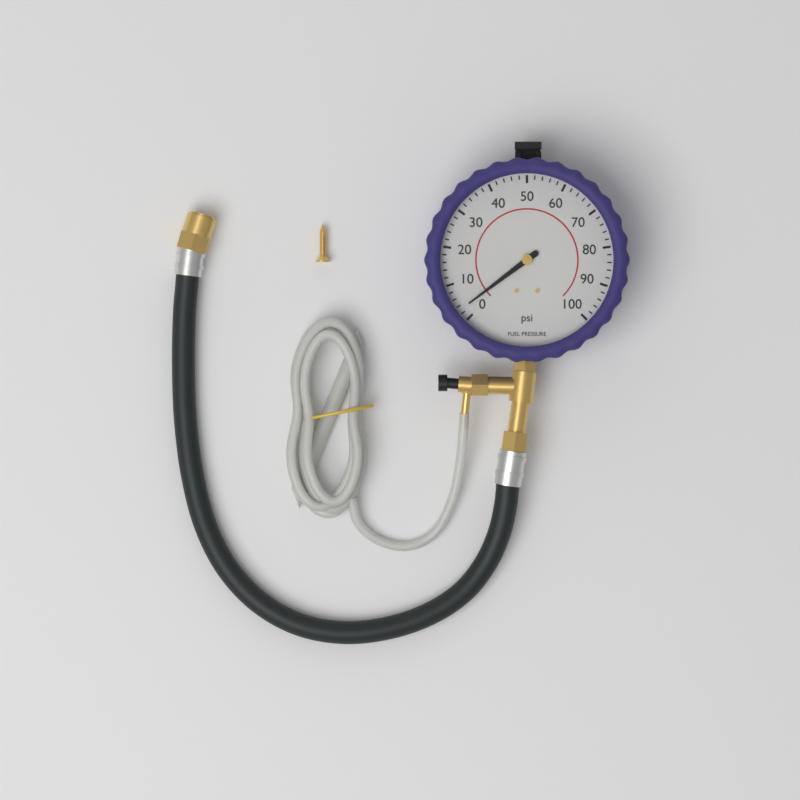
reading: 3 psi
